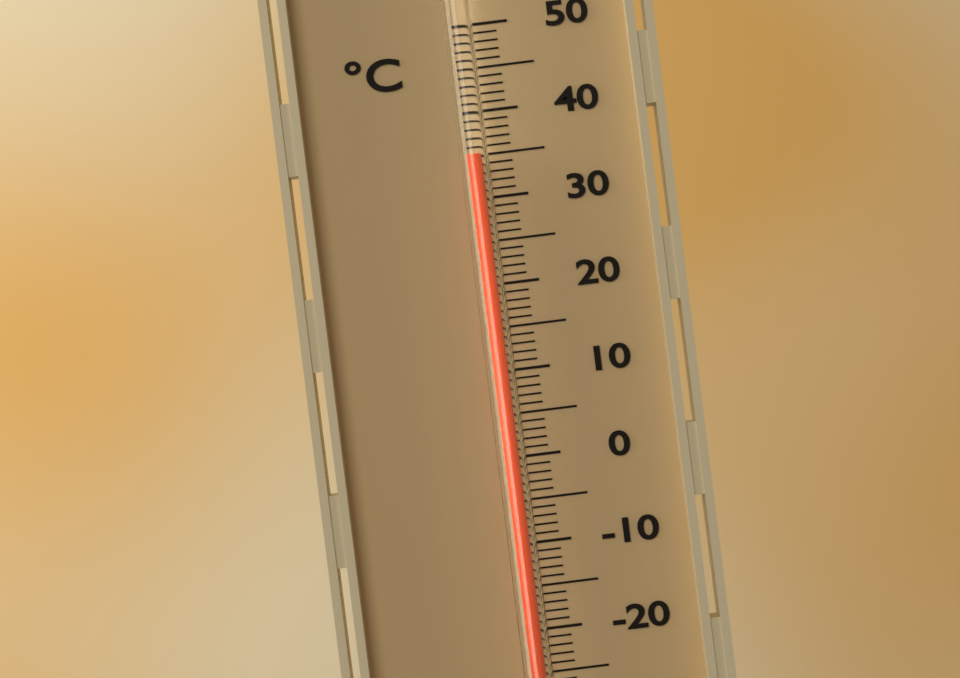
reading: 35 °C
